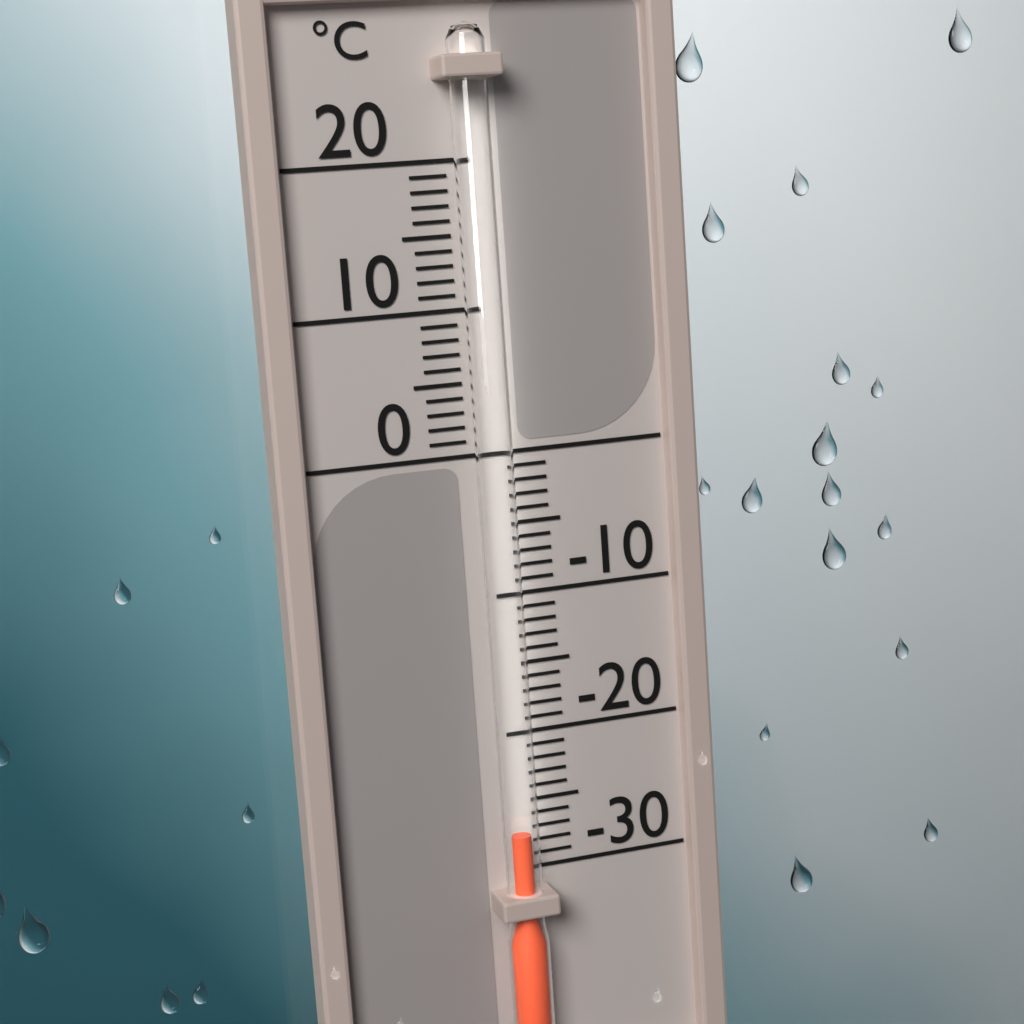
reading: -27 °C
